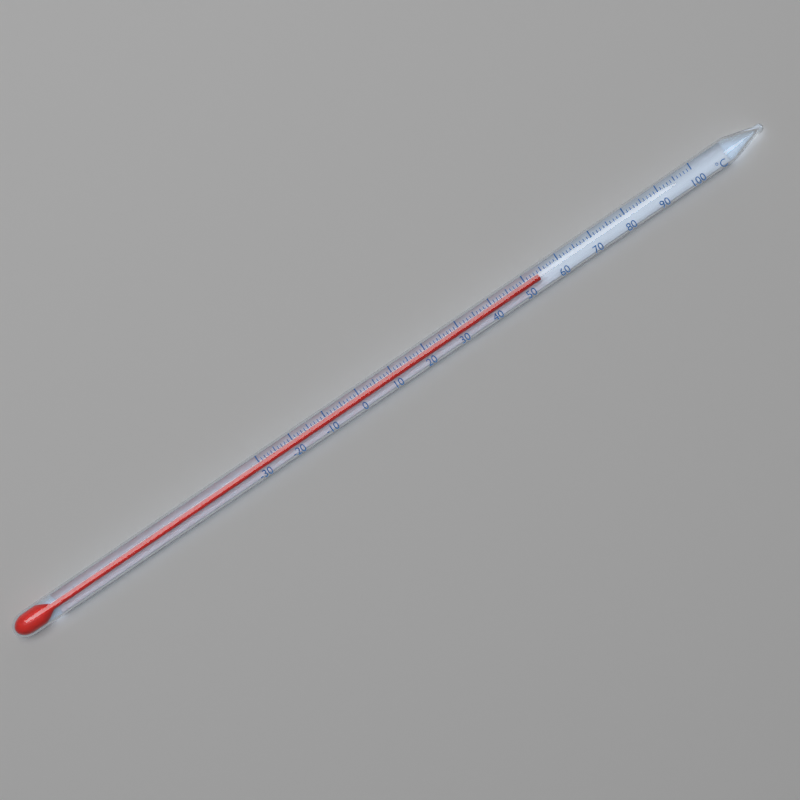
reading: 54 °C
